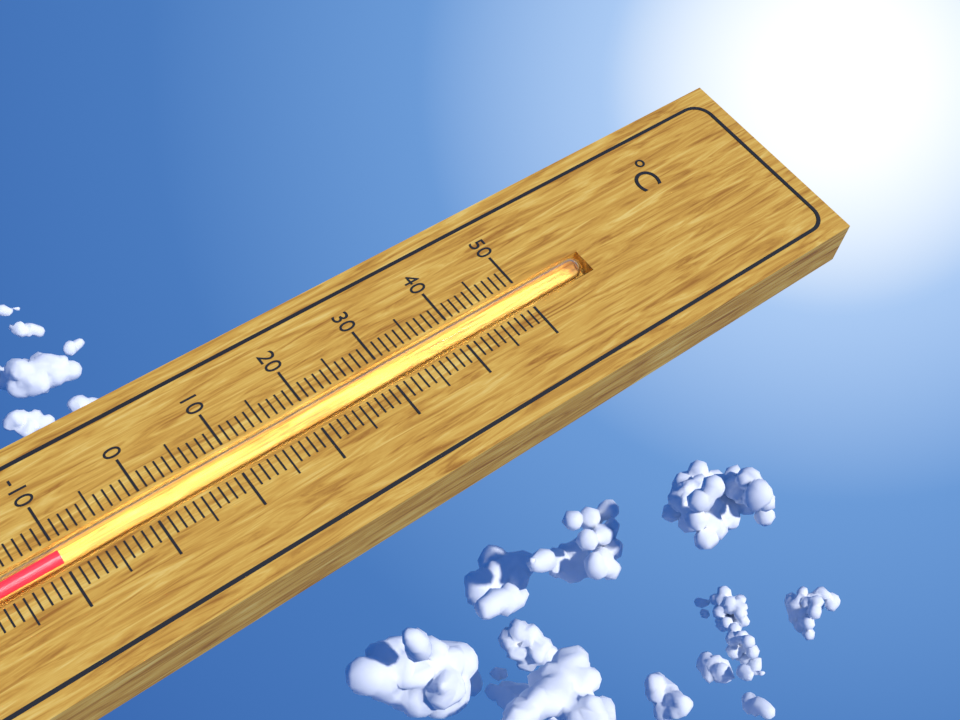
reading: -10 °C
